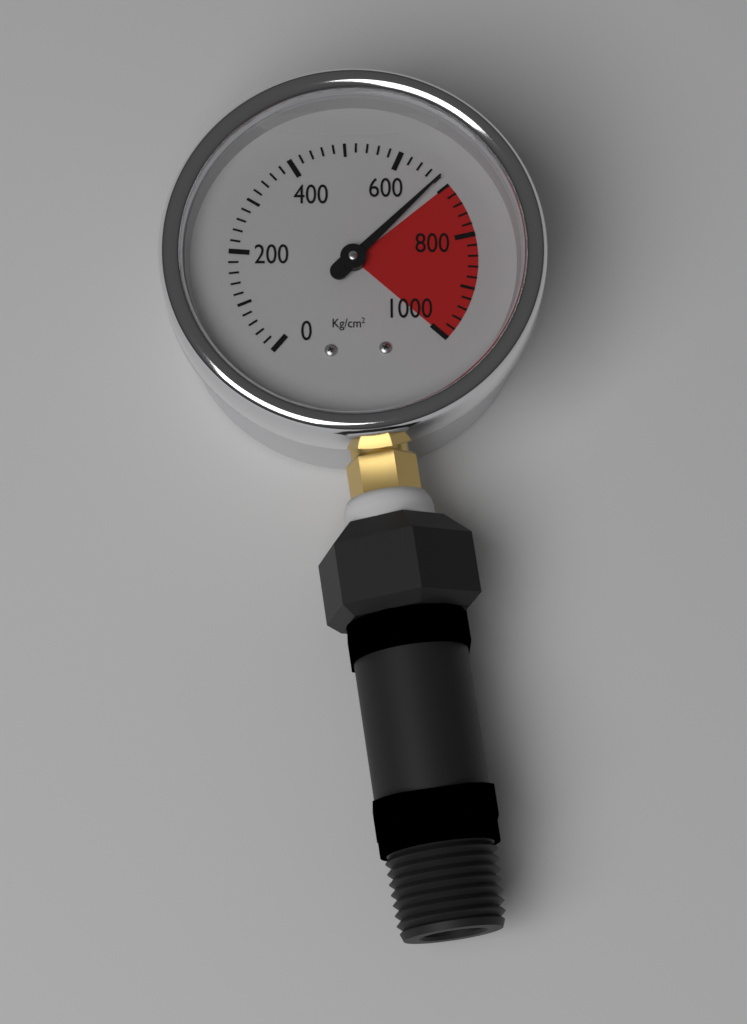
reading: 680 kg/cm²
